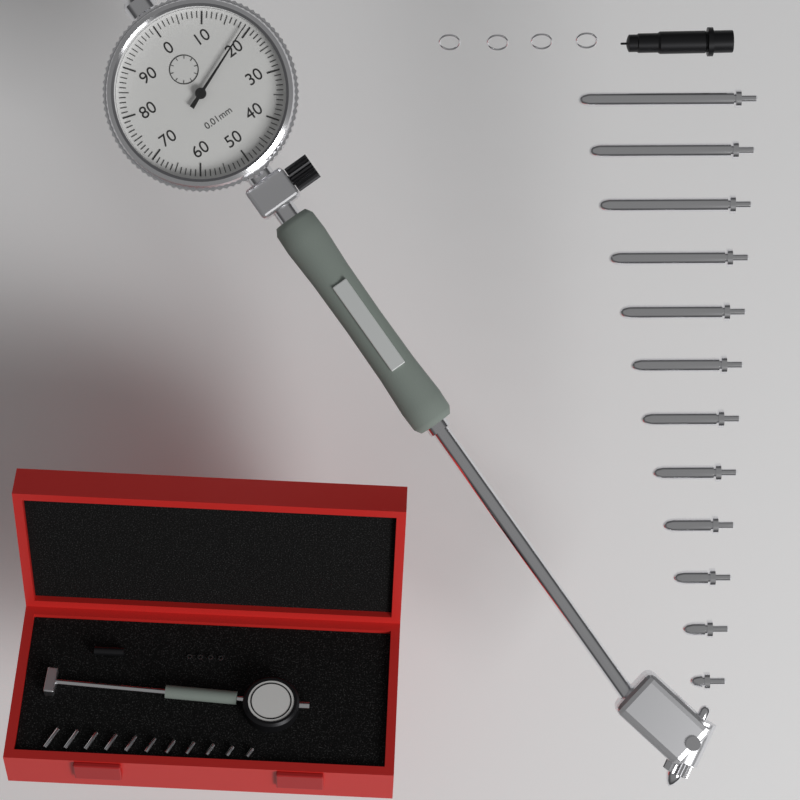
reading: 0.19 mm
